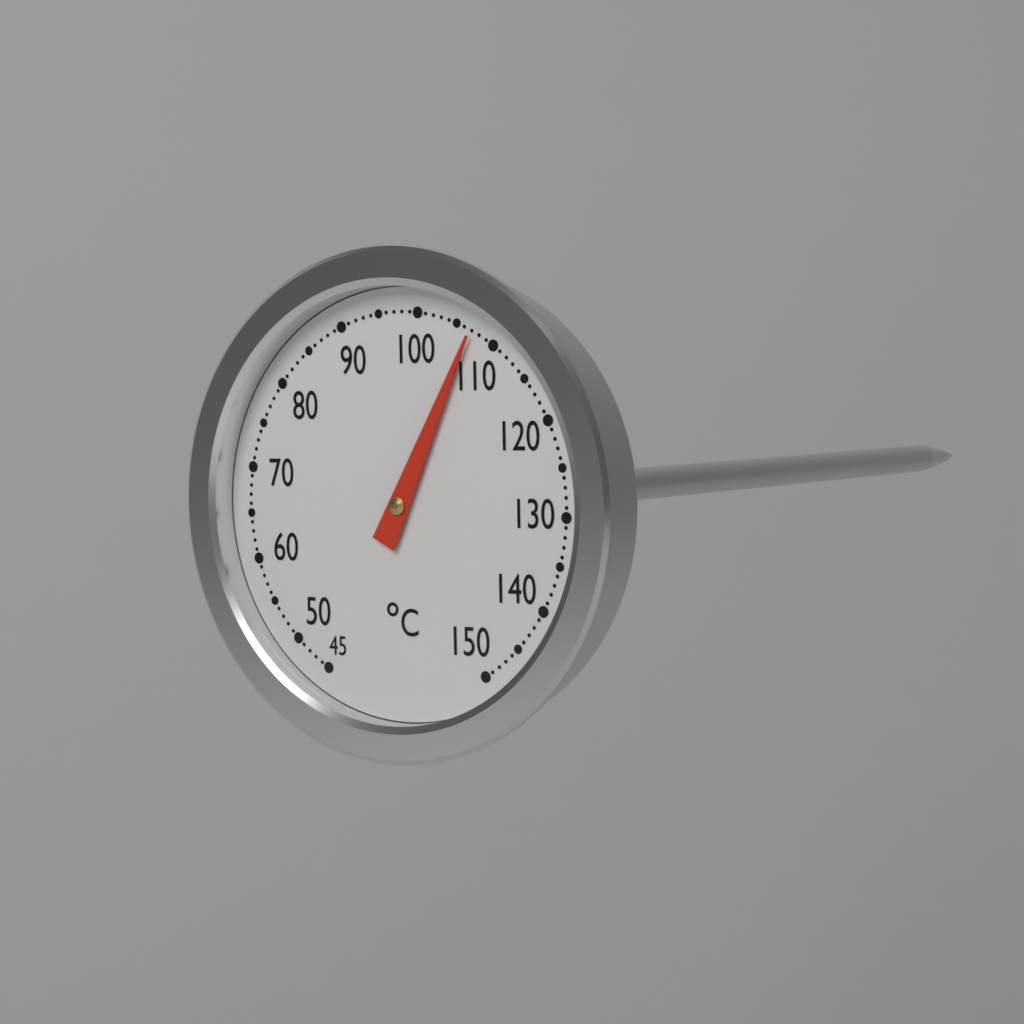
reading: 107 °C
